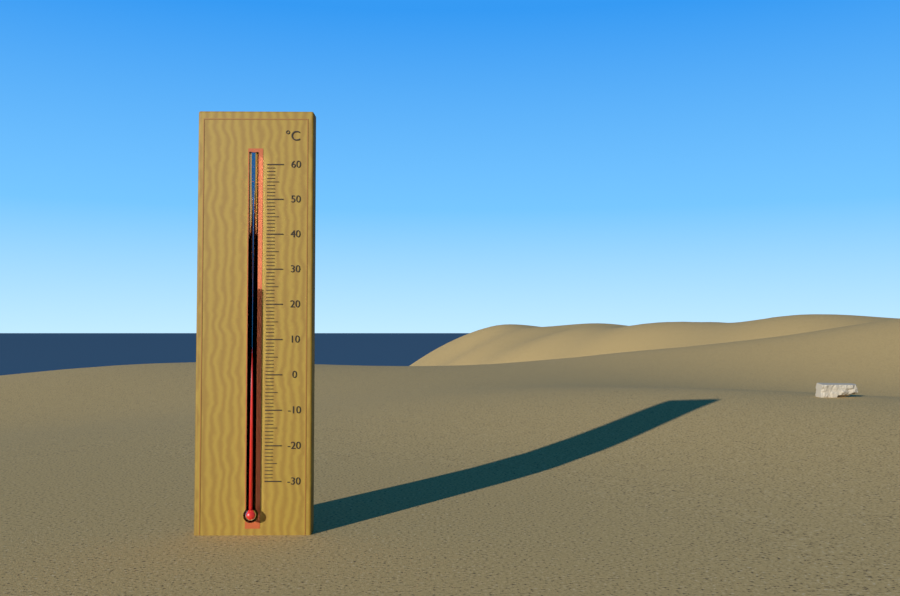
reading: 25 °C
